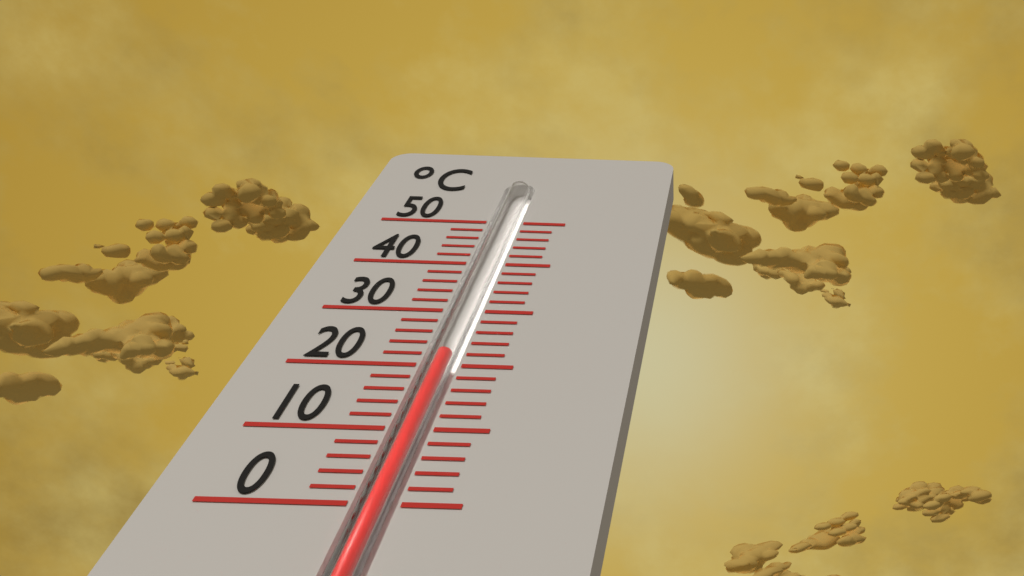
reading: 22 °C
